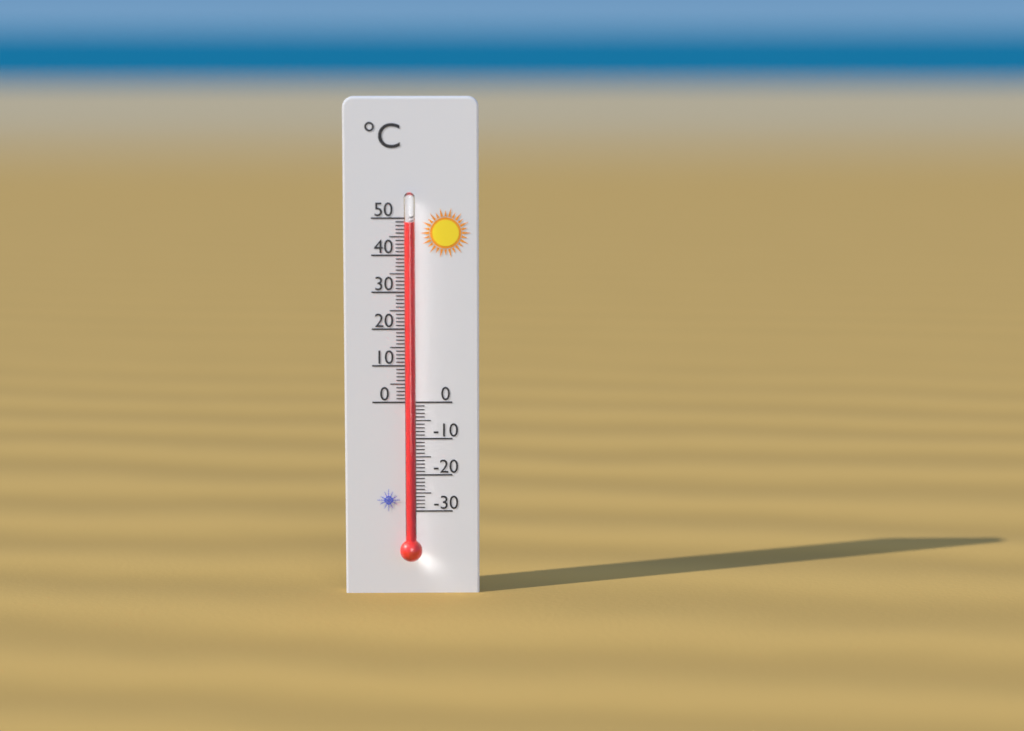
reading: 49 °C
